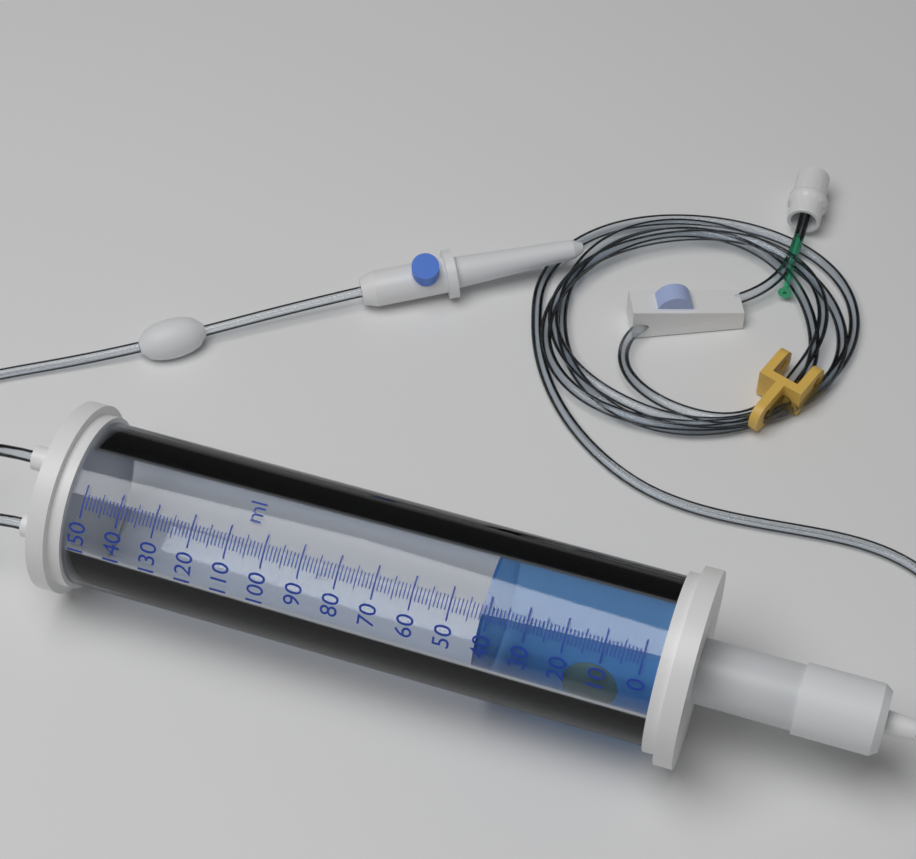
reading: 42 ml
